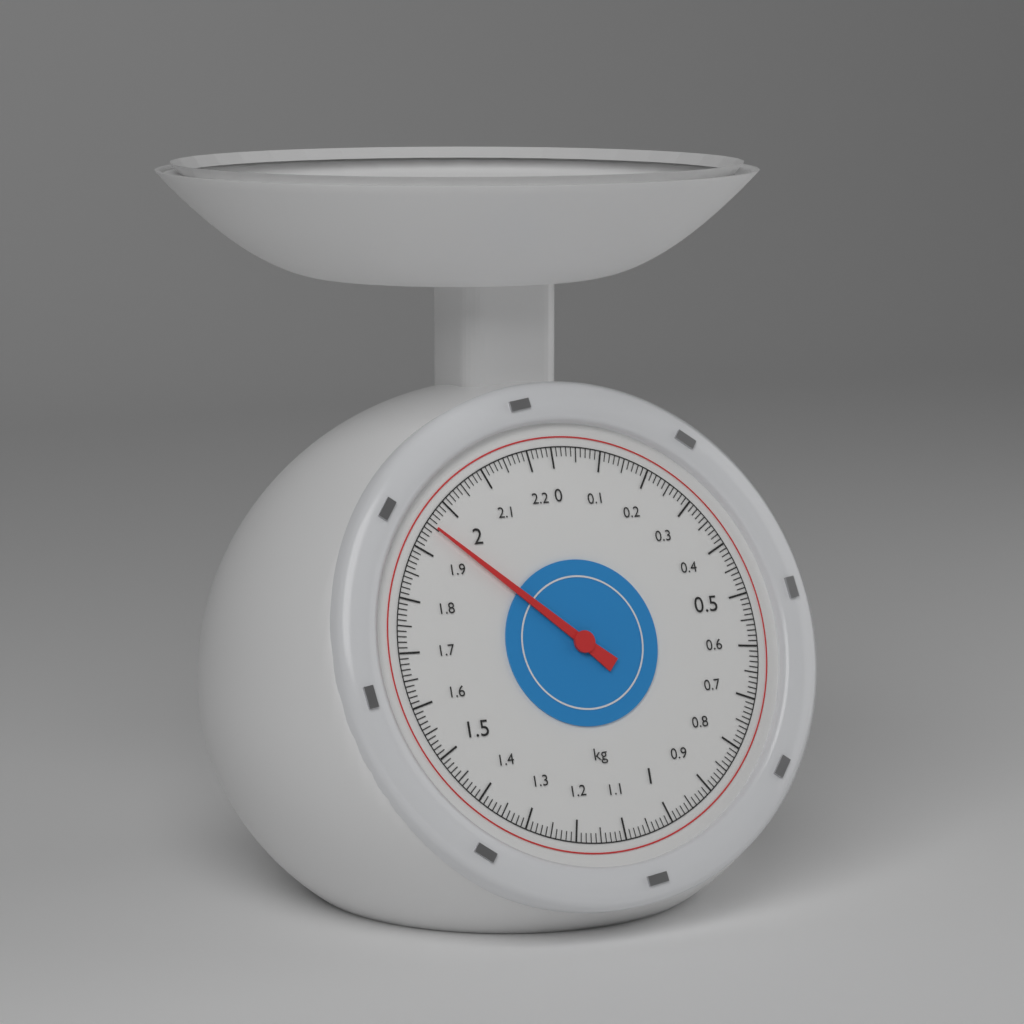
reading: 1.95 kg
